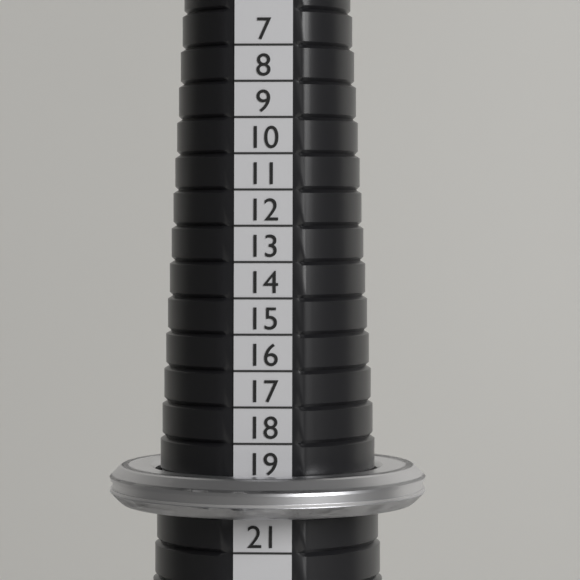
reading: 20 (no unit)
